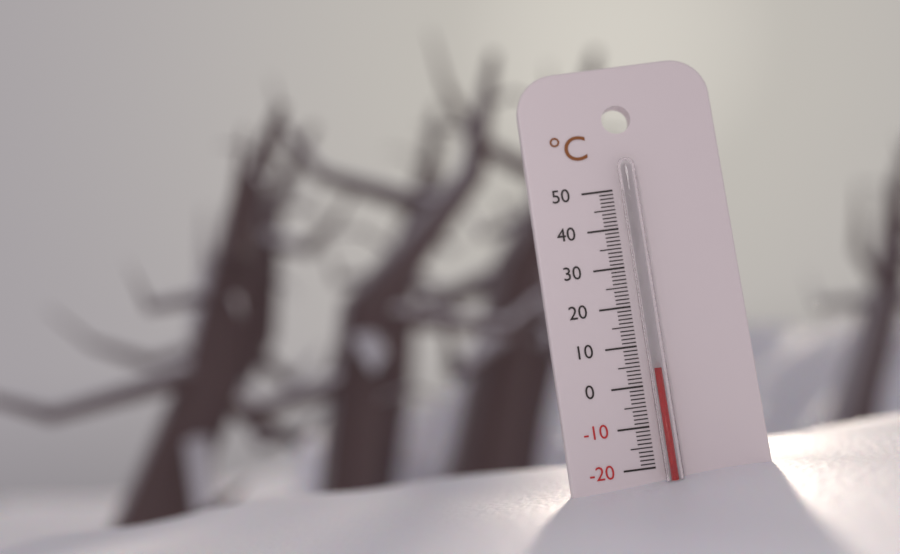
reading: 4 °C
